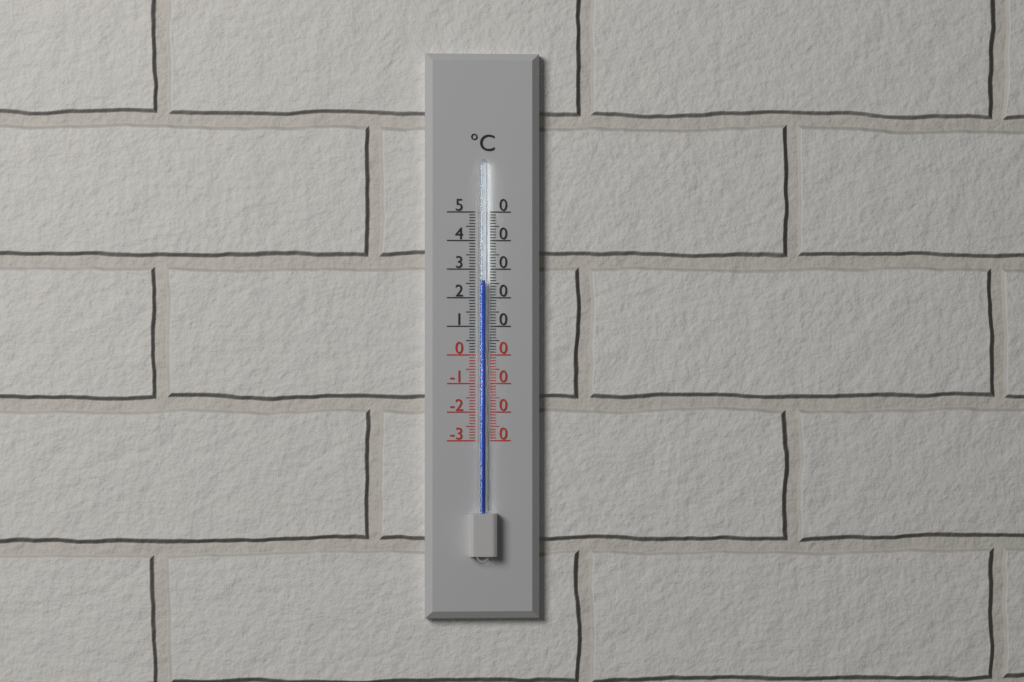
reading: 26 °C
